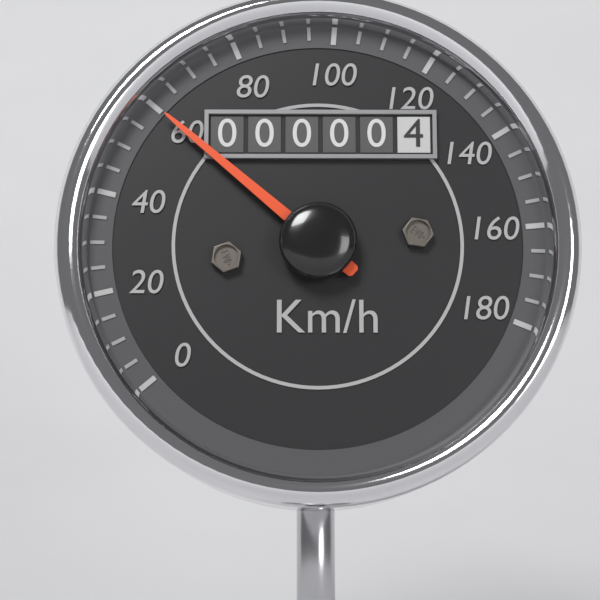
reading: 60 km/h
